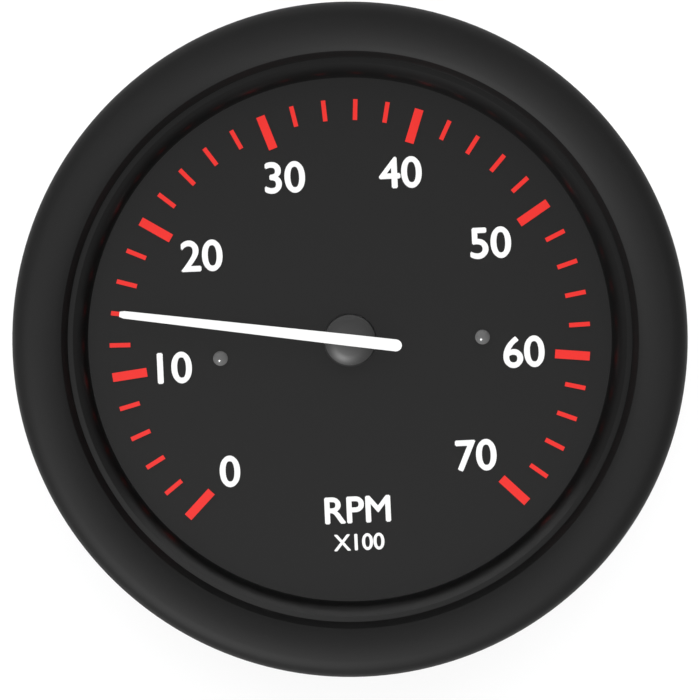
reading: 14 RPM x100
